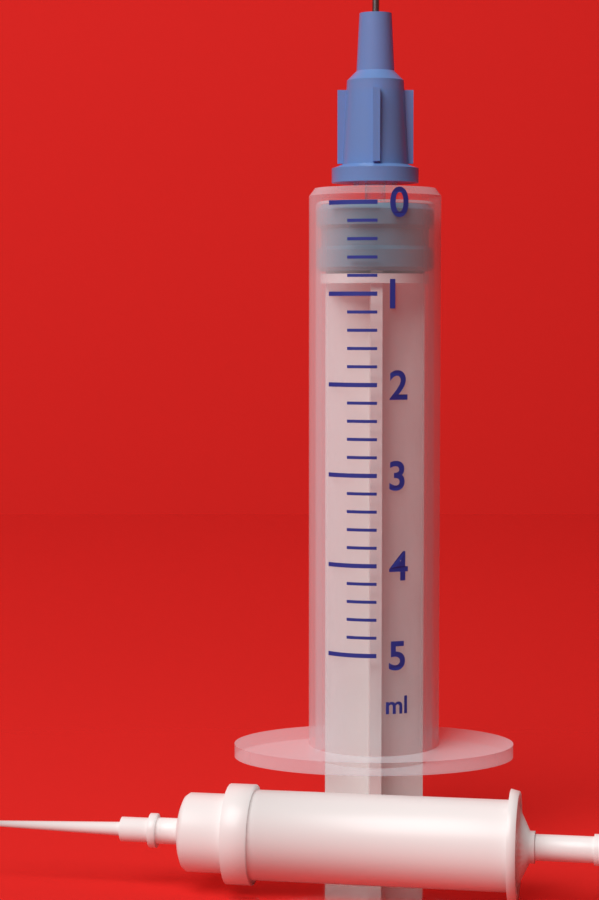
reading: 0.0 ml
